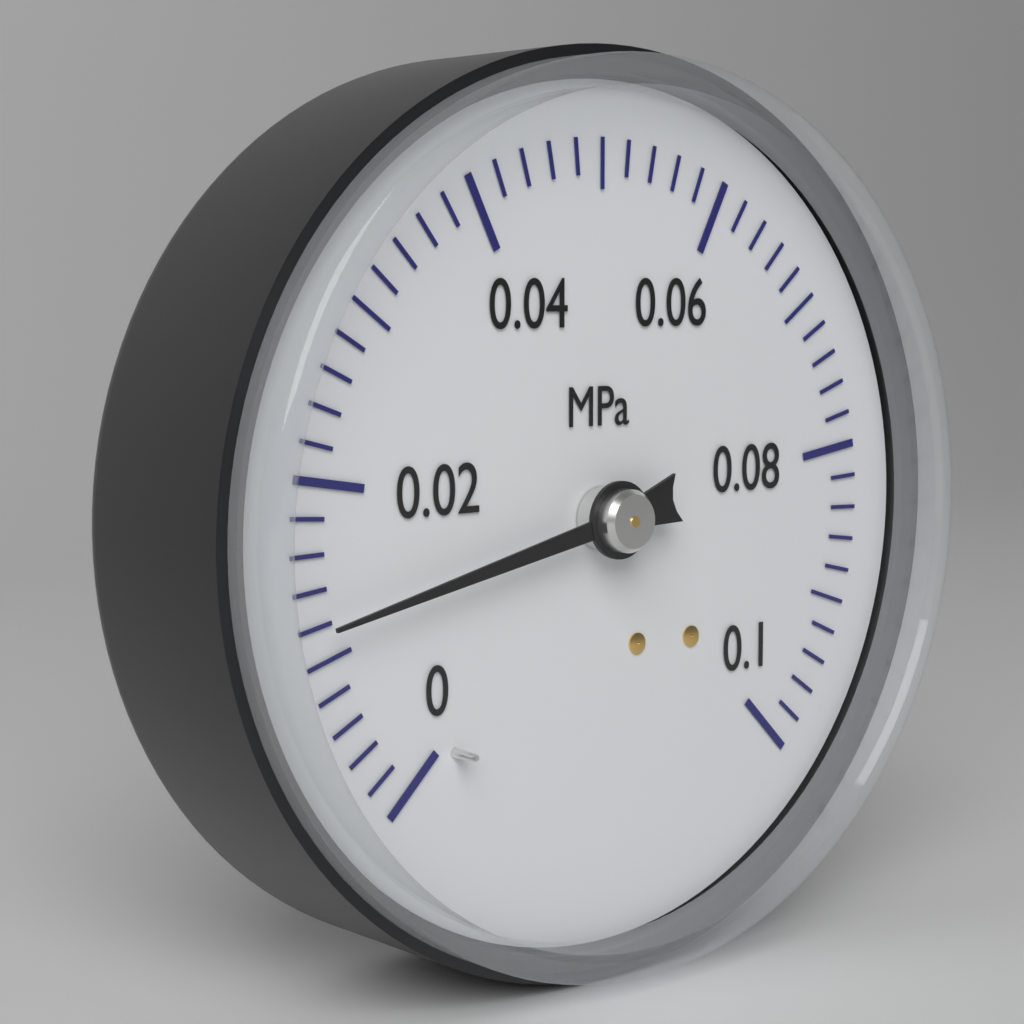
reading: 0.012 MPa
